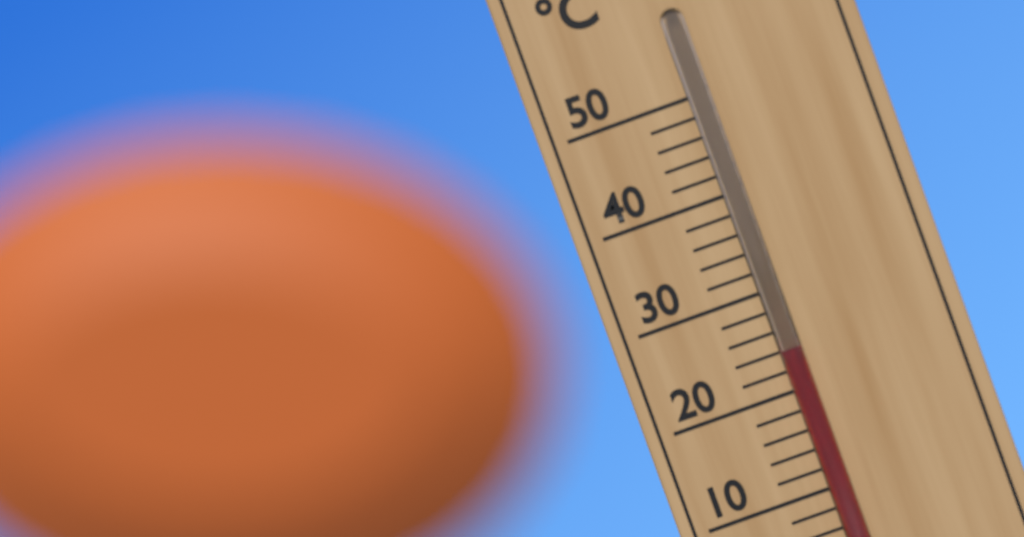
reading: 24 °C
